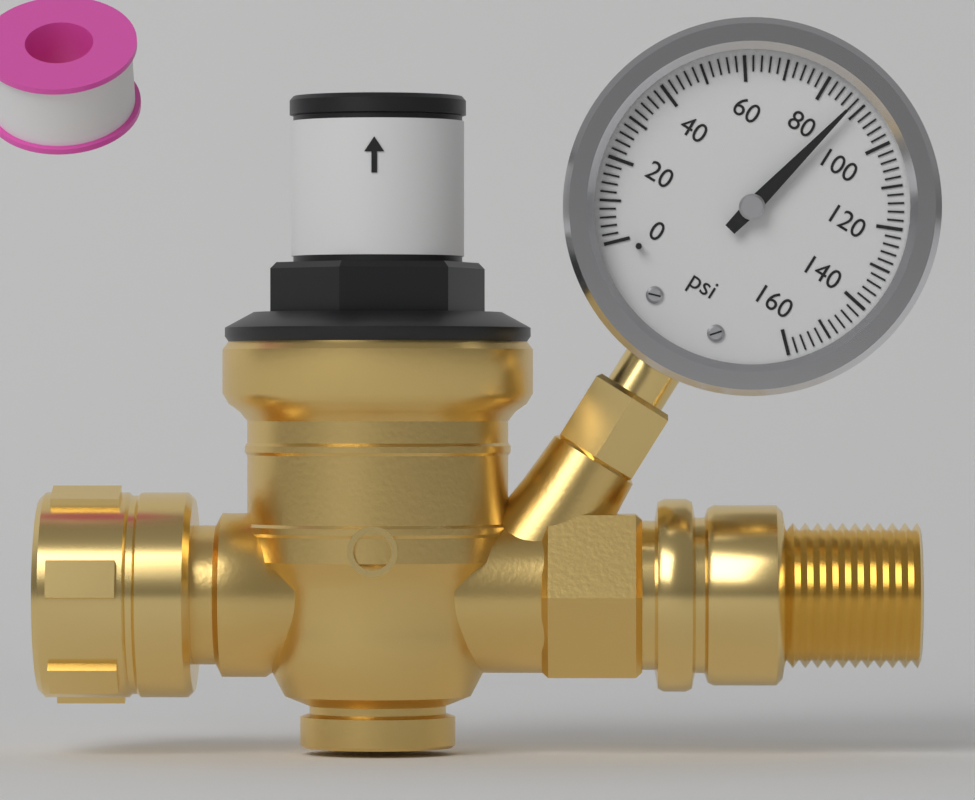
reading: 88 psi
